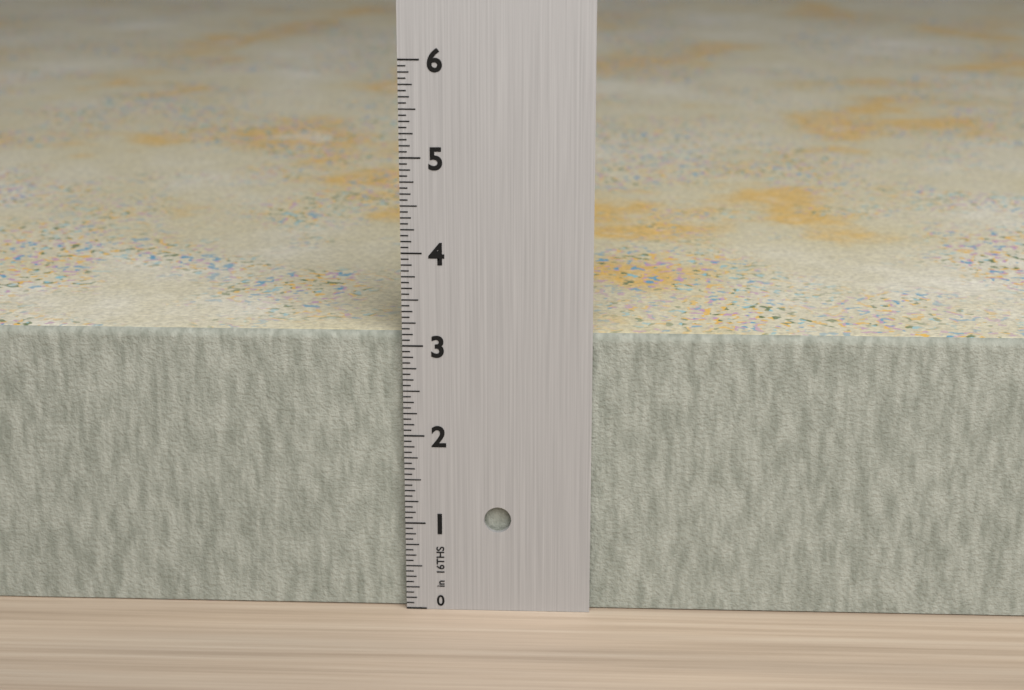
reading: 3.1250 in
